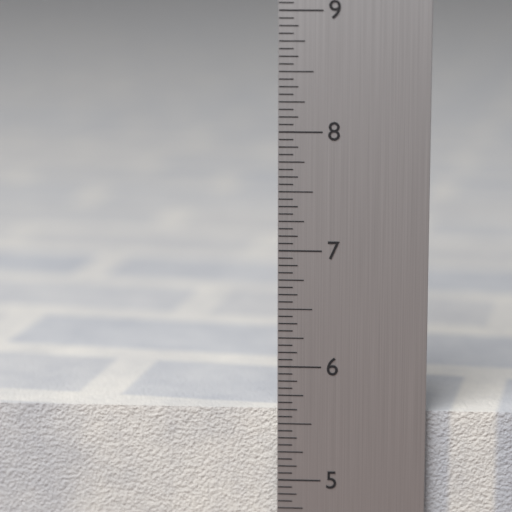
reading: 5.6250 in
